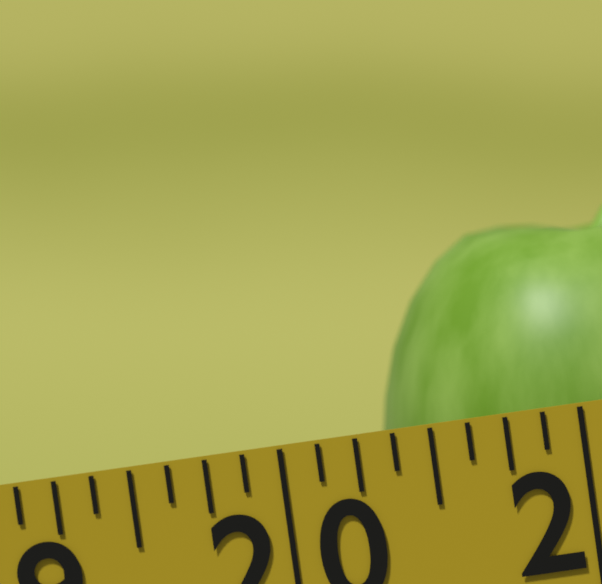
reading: 20.375 (no unit)
